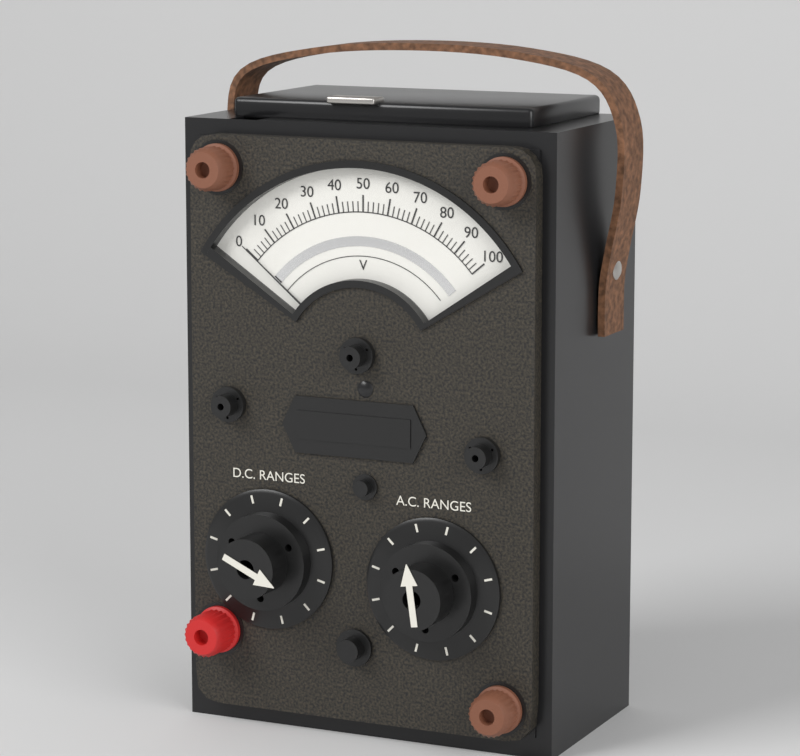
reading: 0 V
